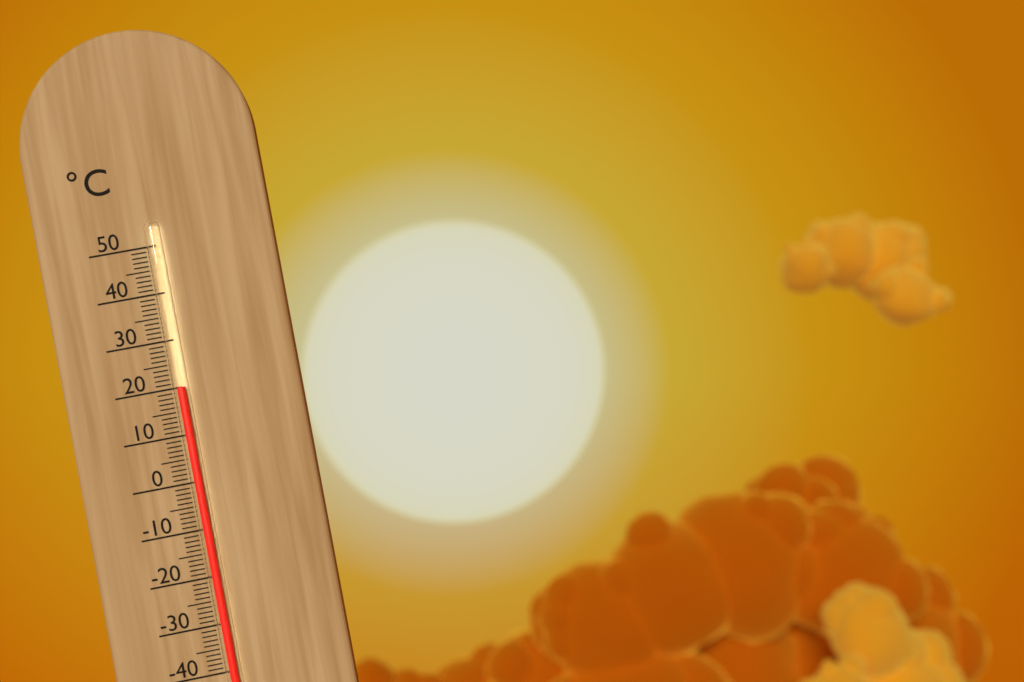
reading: 20 °C
